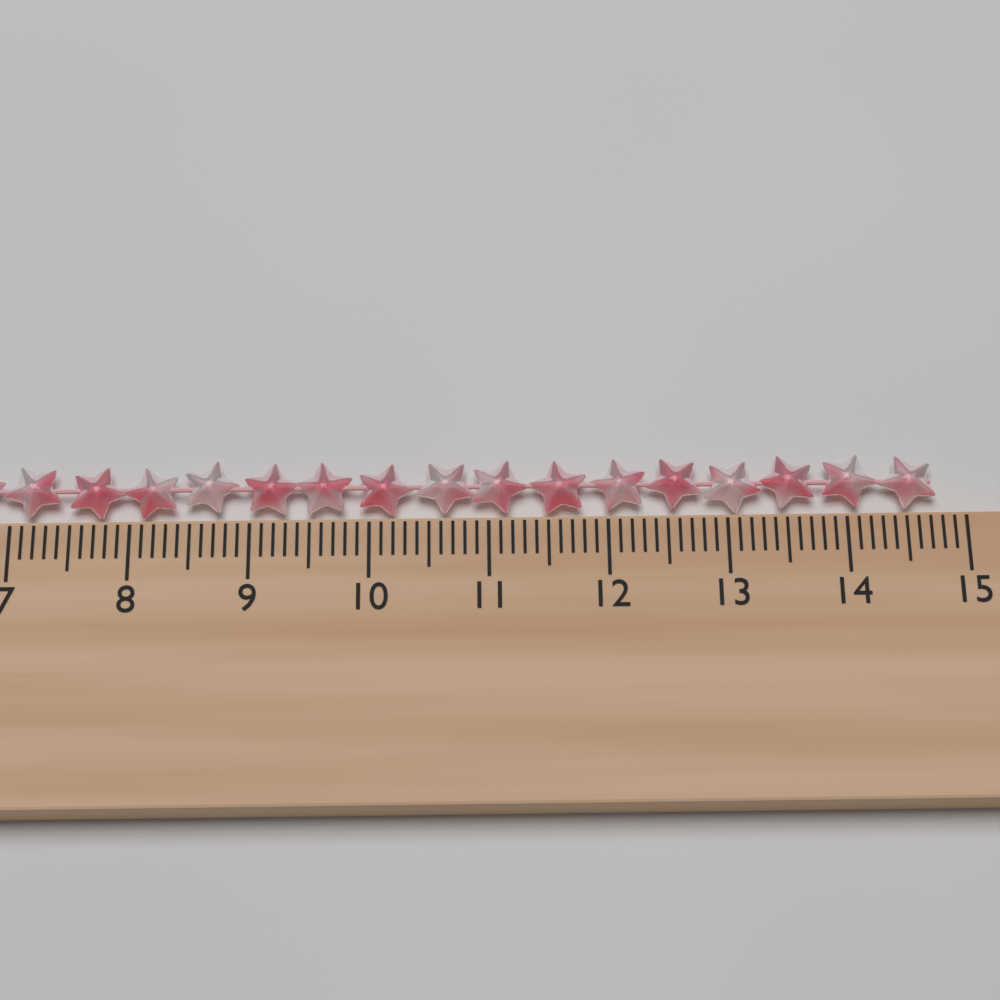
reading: 14.8 cm
